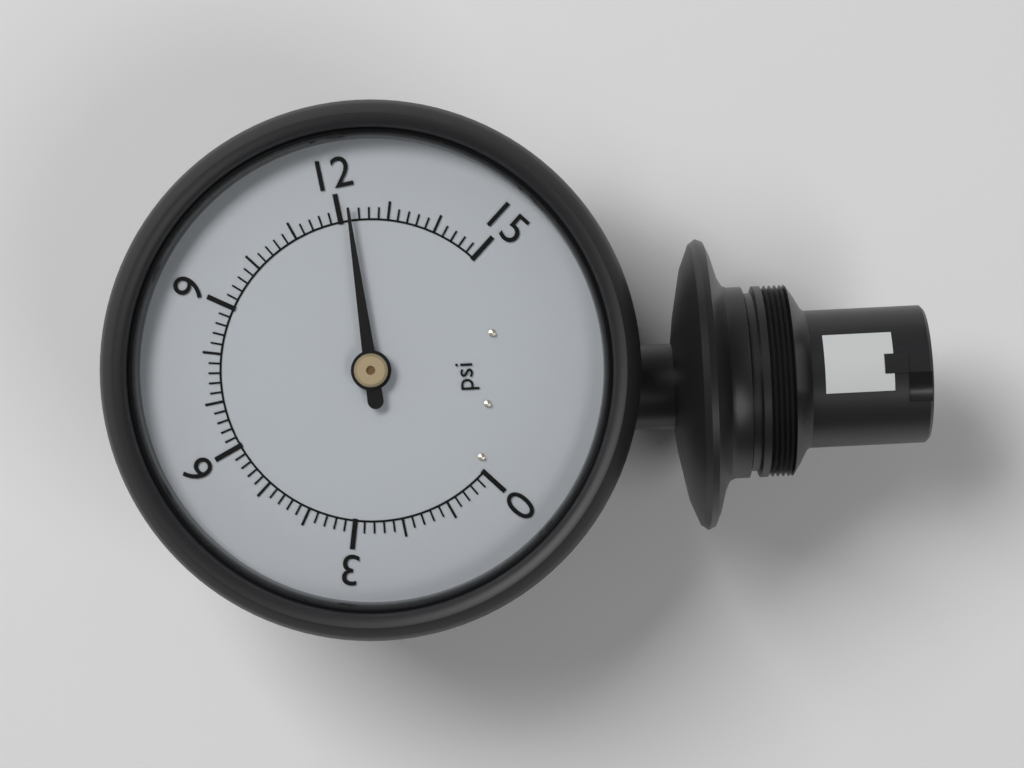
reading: 12.2 psi
